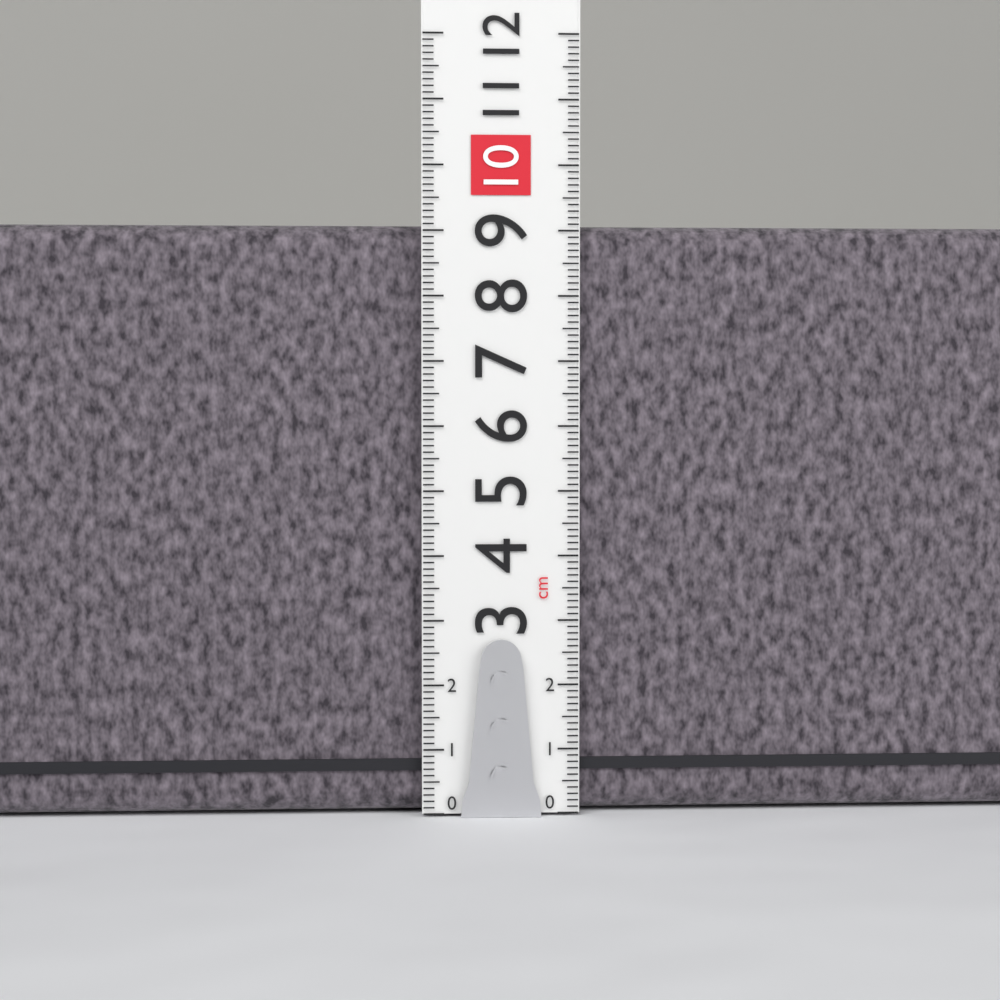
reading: 9.1 cm
